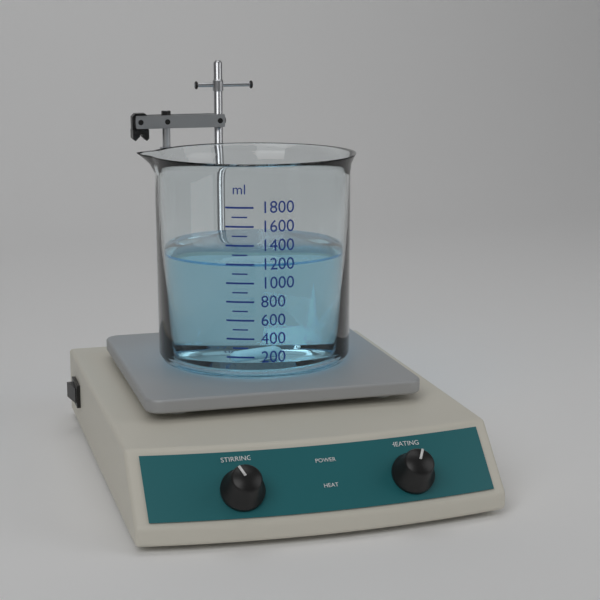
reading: 1200 ml
